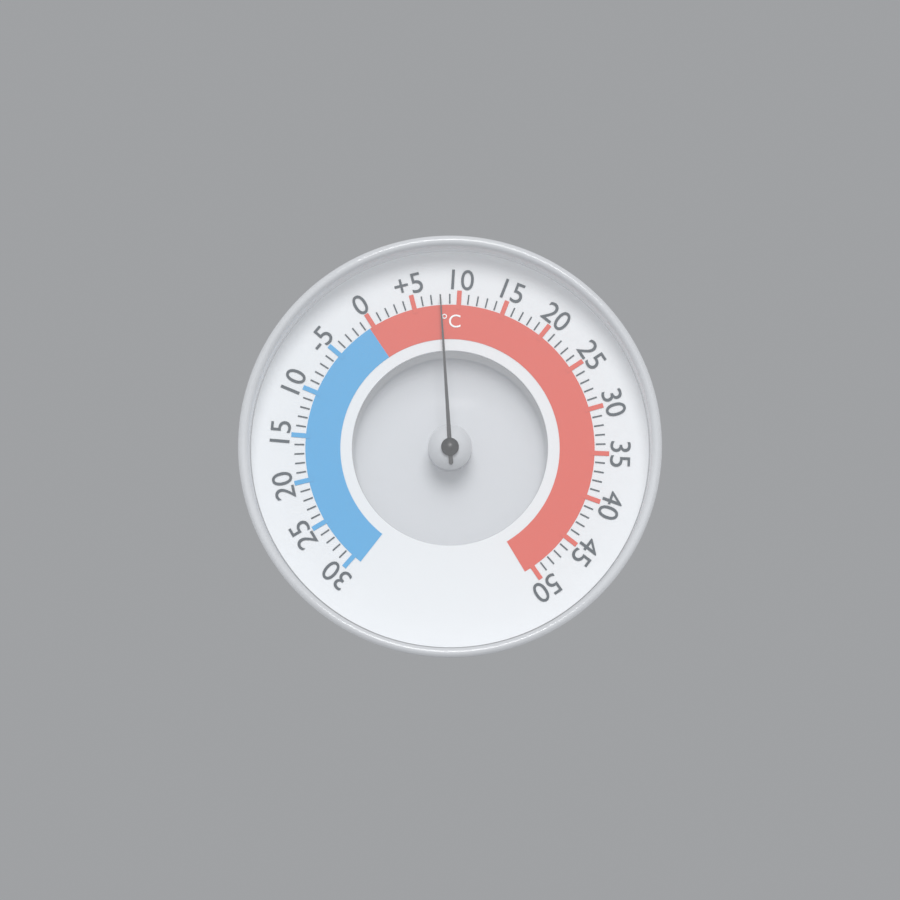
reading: 8 °C
